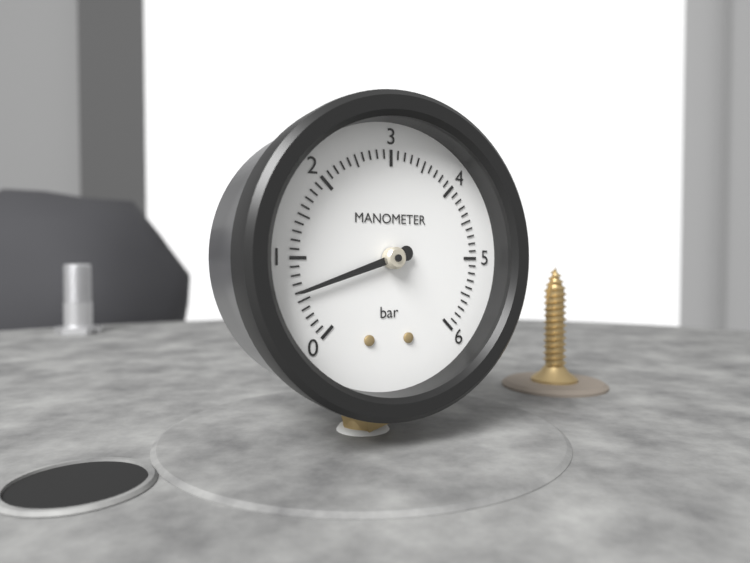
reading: 0.6 bar
